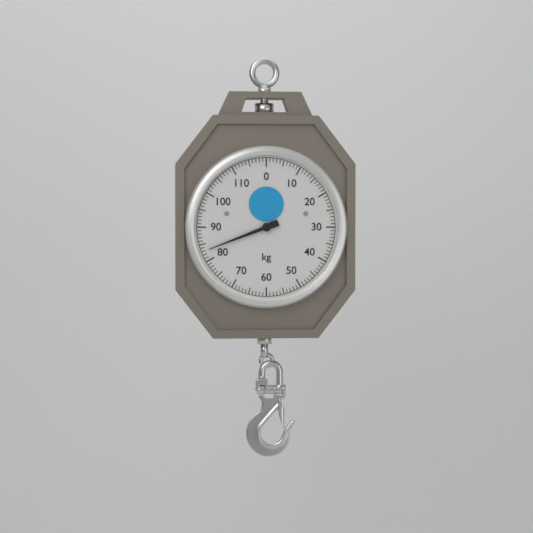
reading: 83 kg
